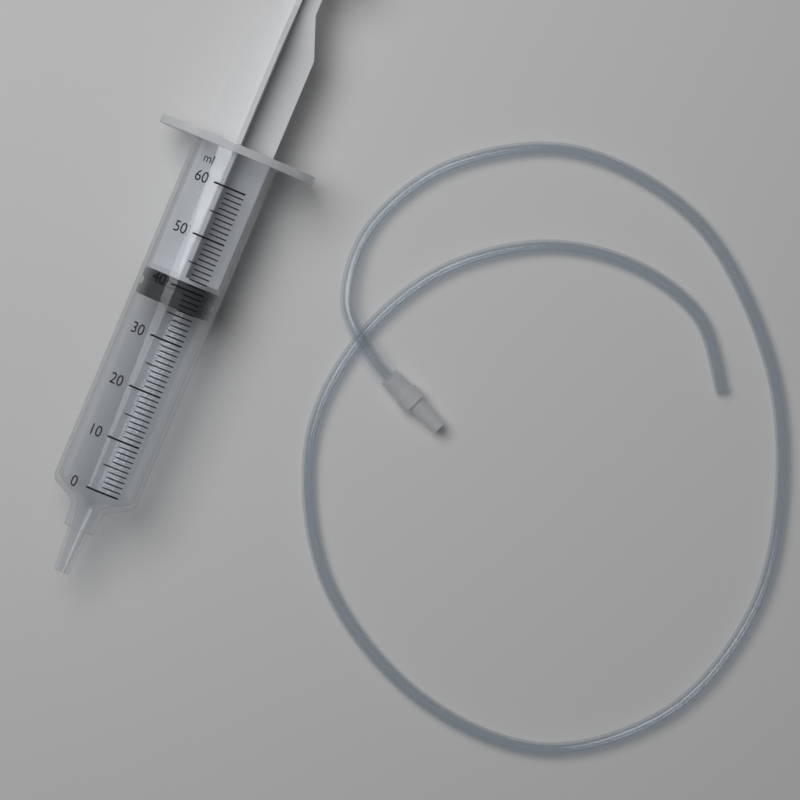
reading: 36 ml
